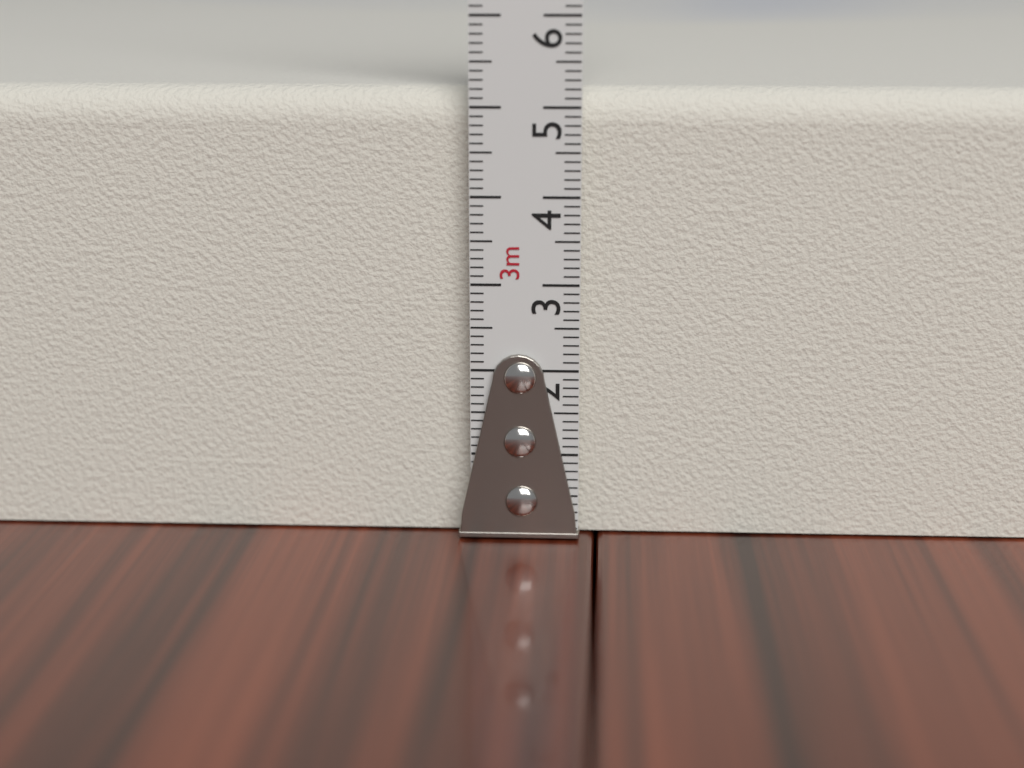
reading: 5.2 cm
